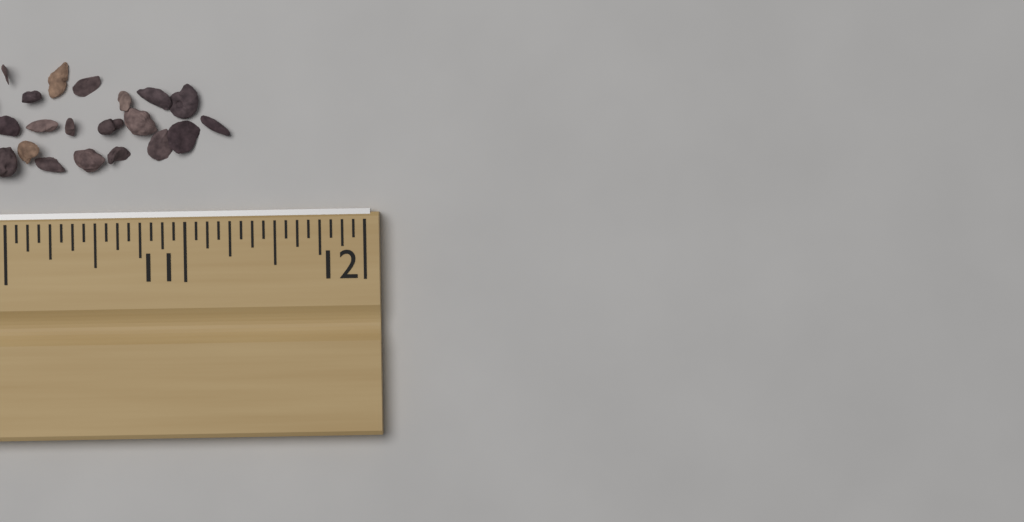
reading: 11.2500 in
